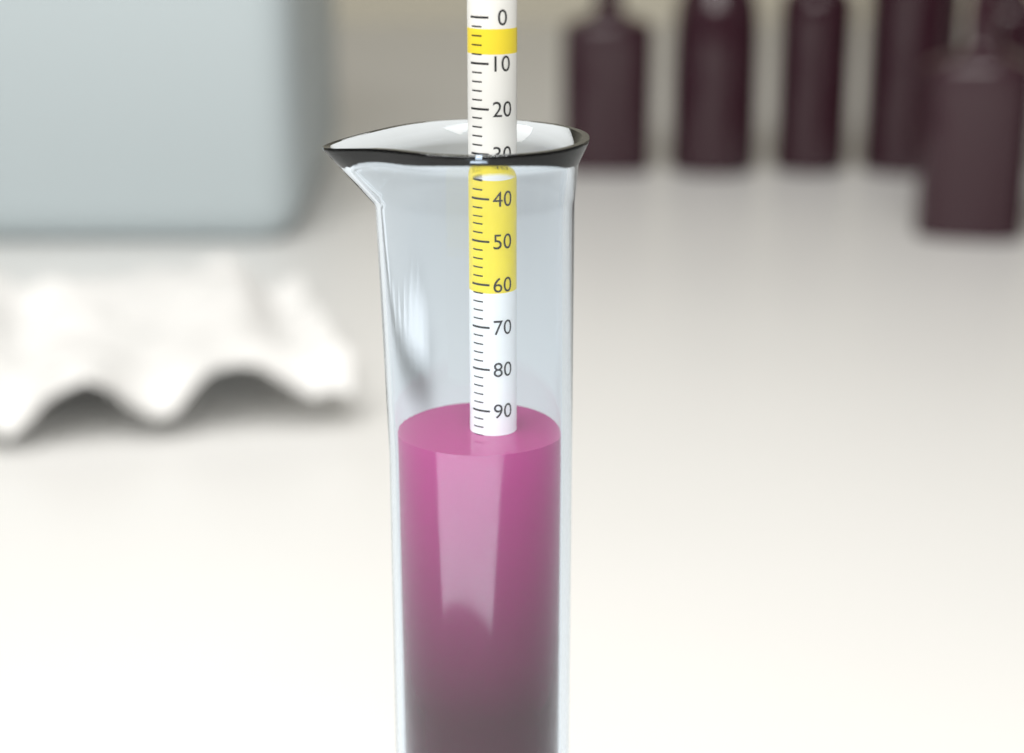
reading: 96 (no unit)
